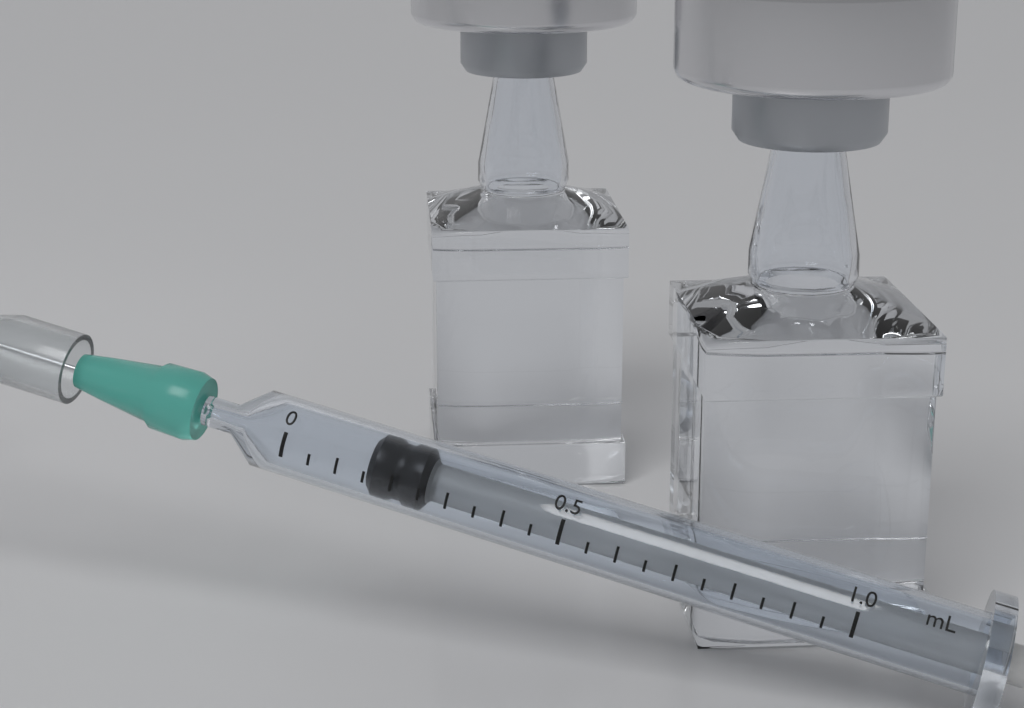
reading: 0.15 mL
